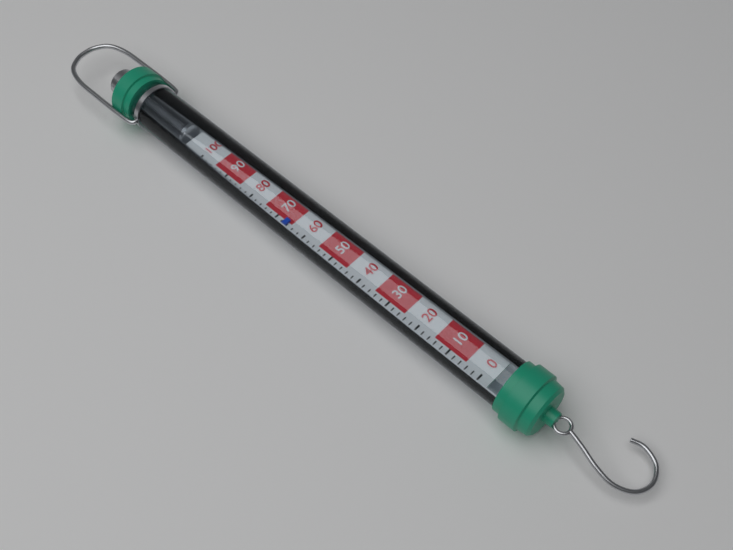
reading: 66 (no unit)
